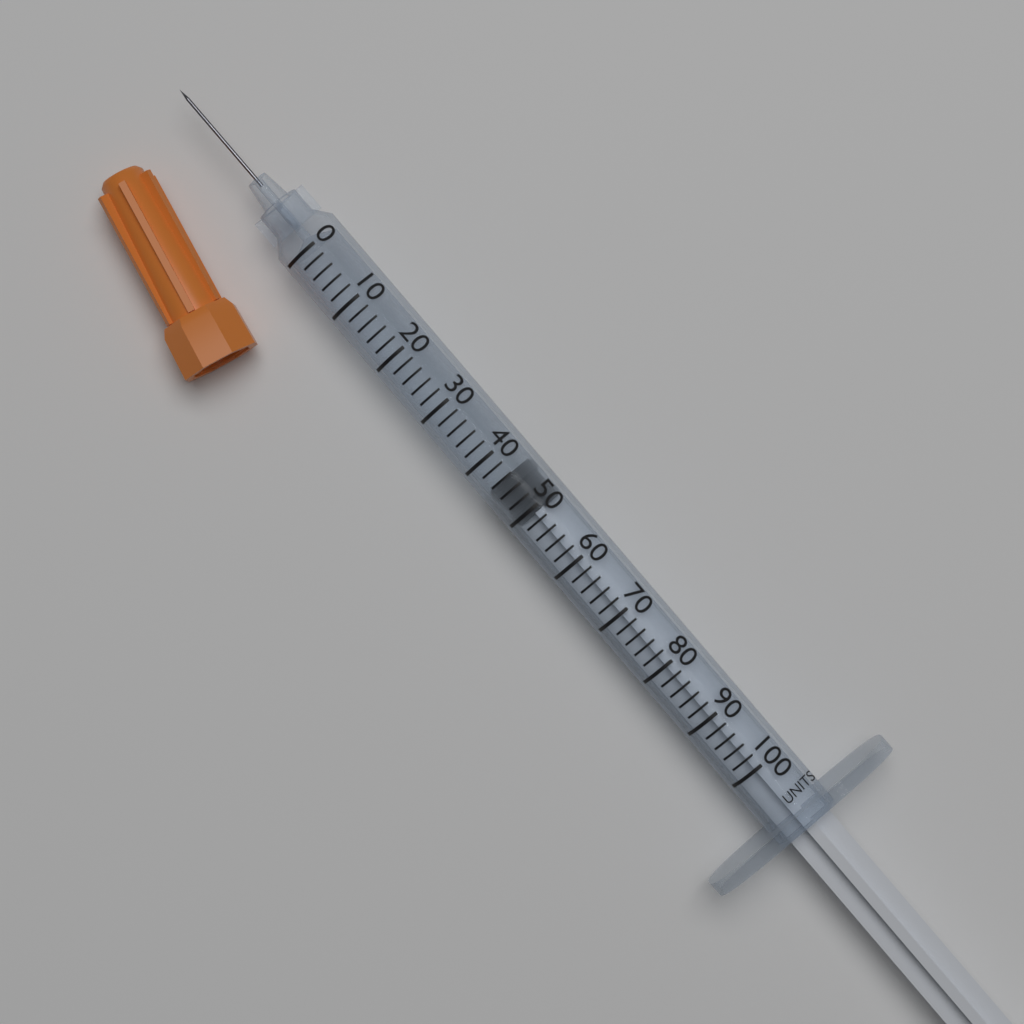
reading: 44 units
